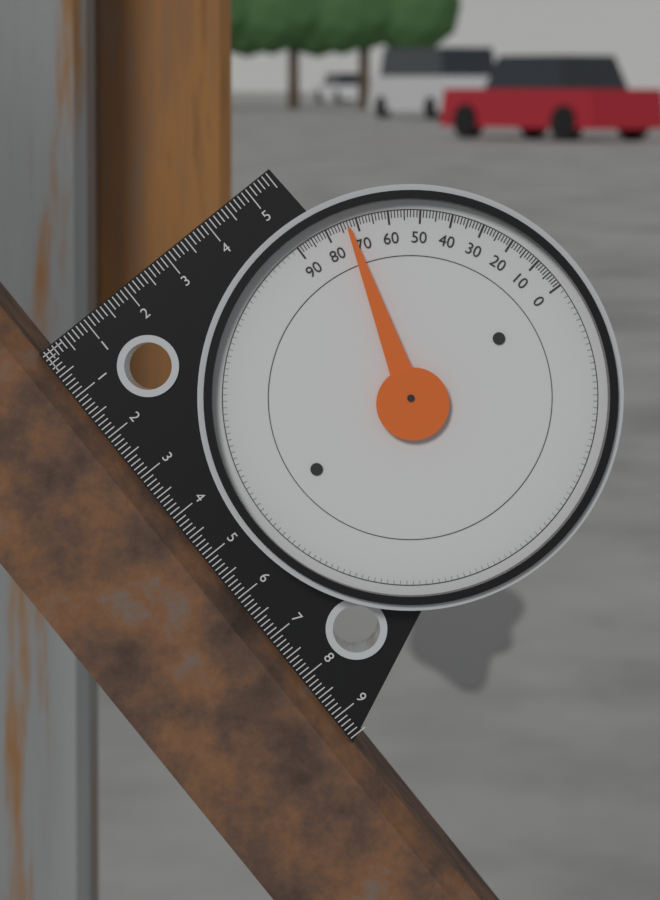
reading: 73 (no unit)
